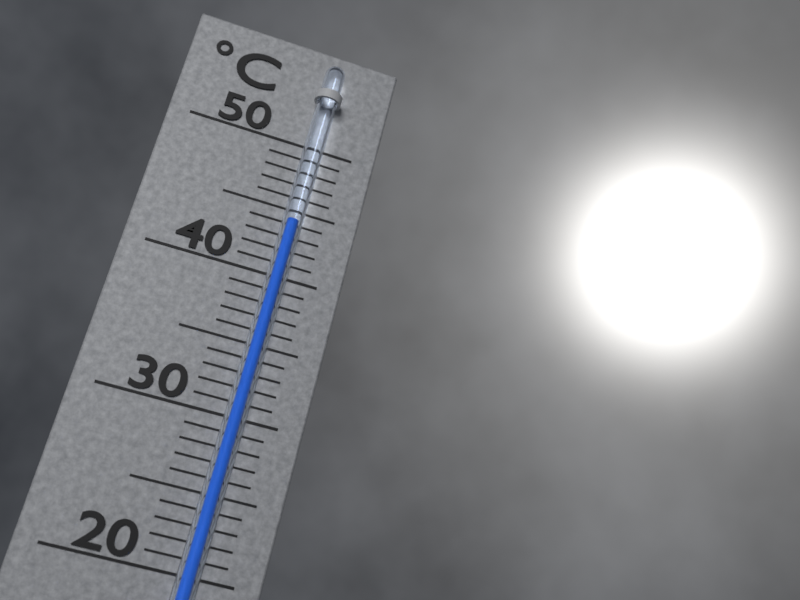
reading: 44 °C
